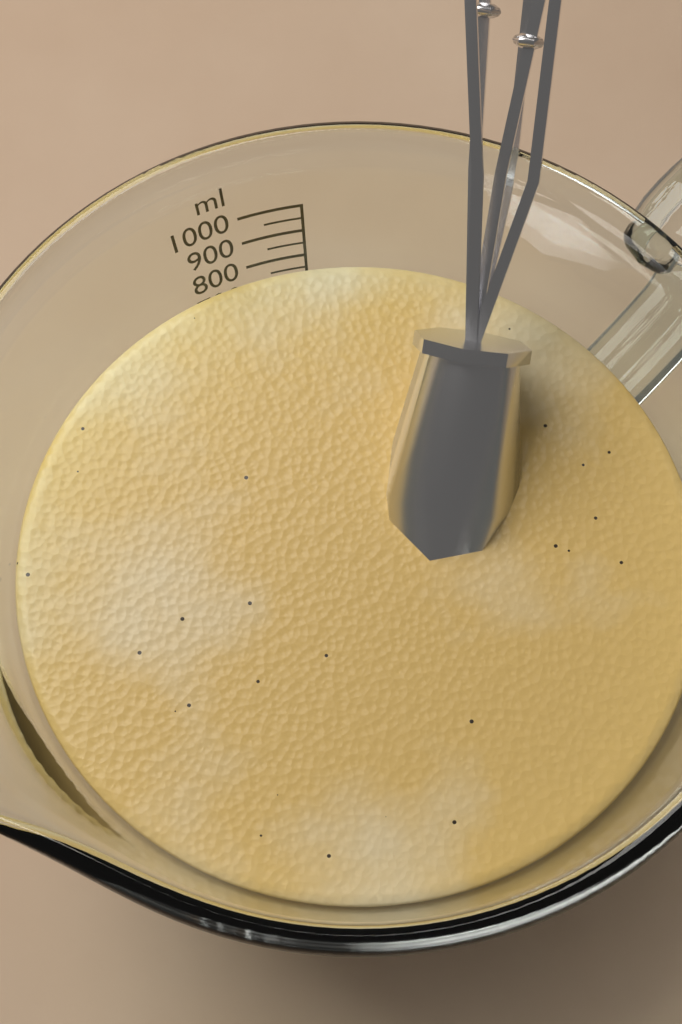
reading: 800 ml
